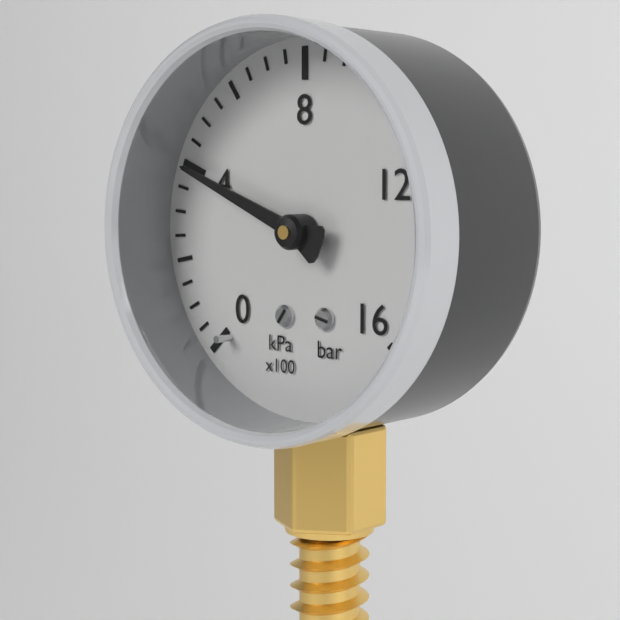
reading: 400 kPa
